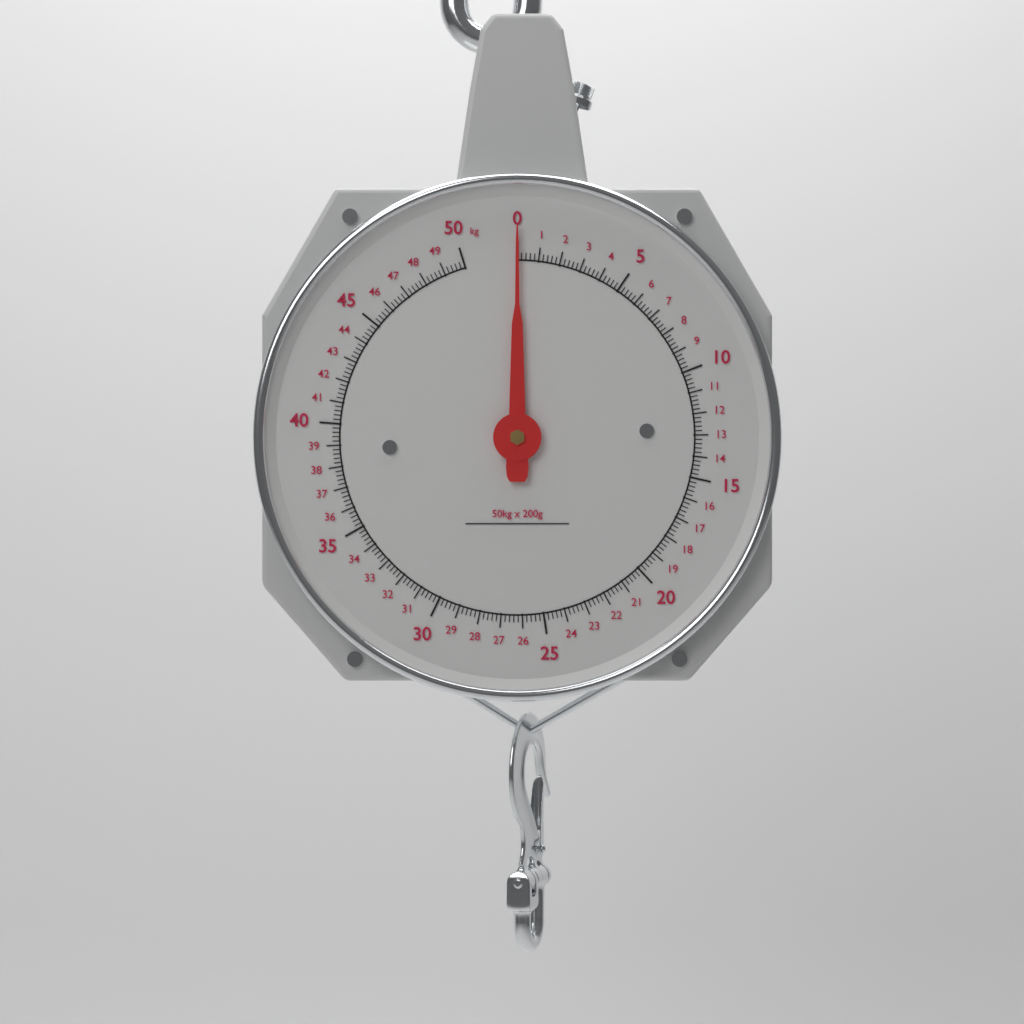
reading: 0.0 kg
